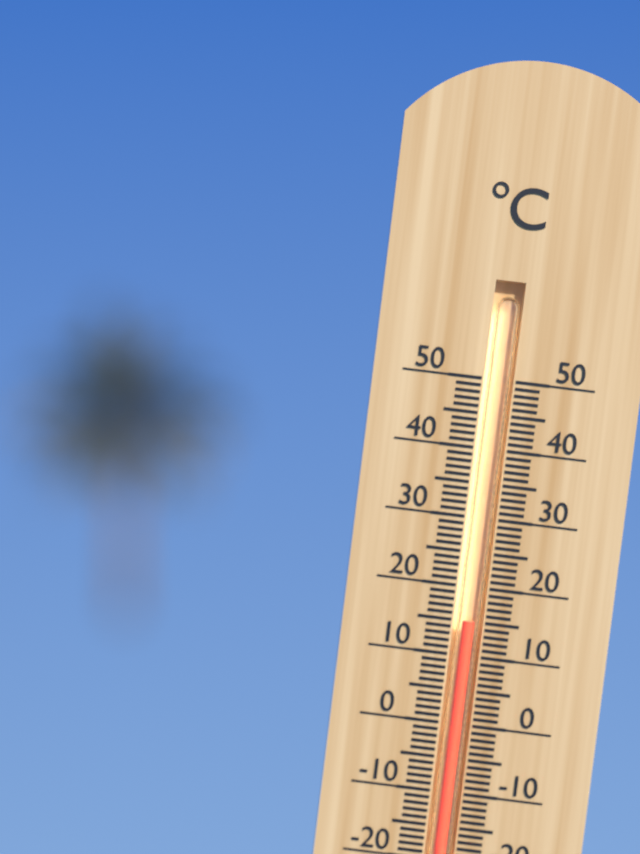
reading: 15 °C
